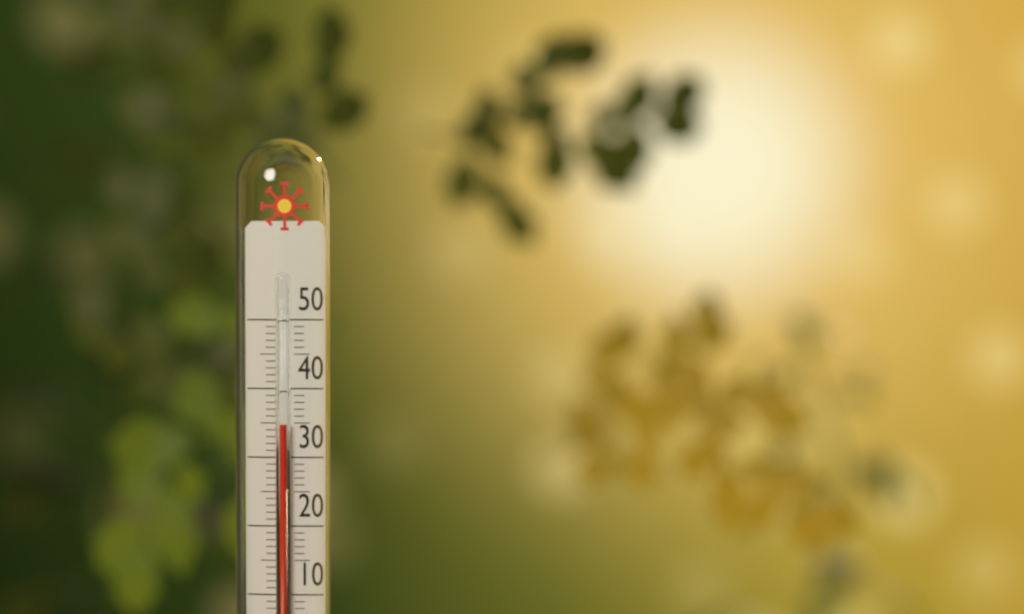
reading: 35 °C
